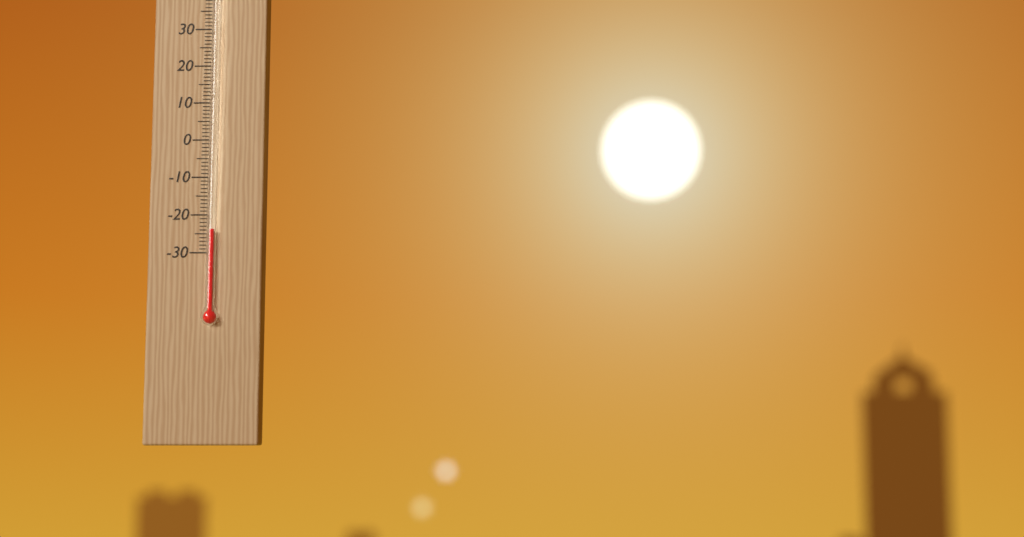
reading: -24 °C
